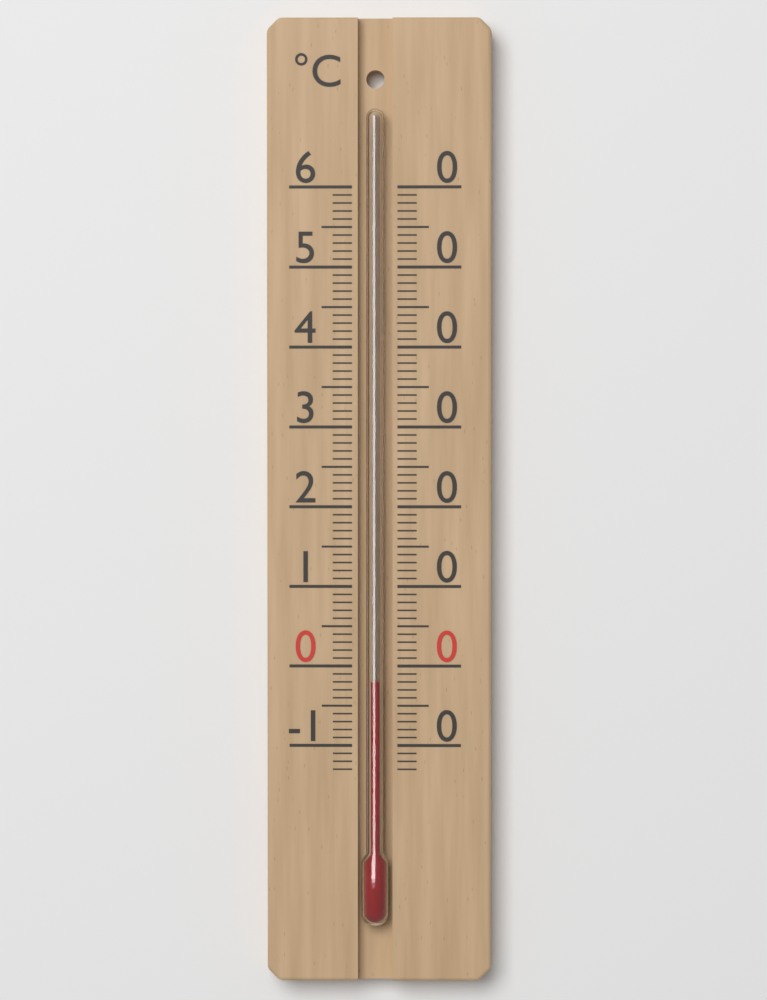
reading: -2 °C
